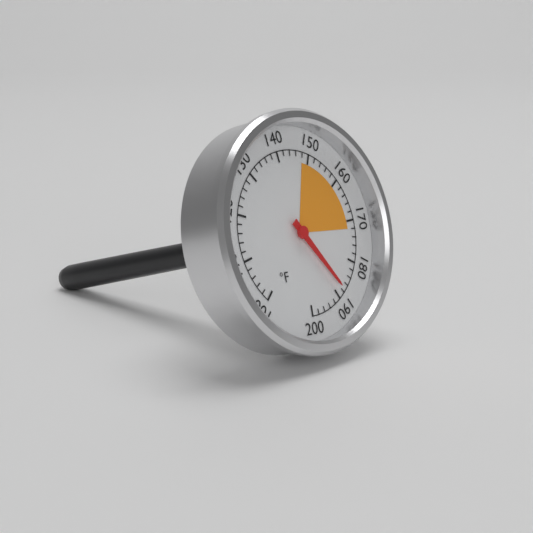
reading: 188 °F
